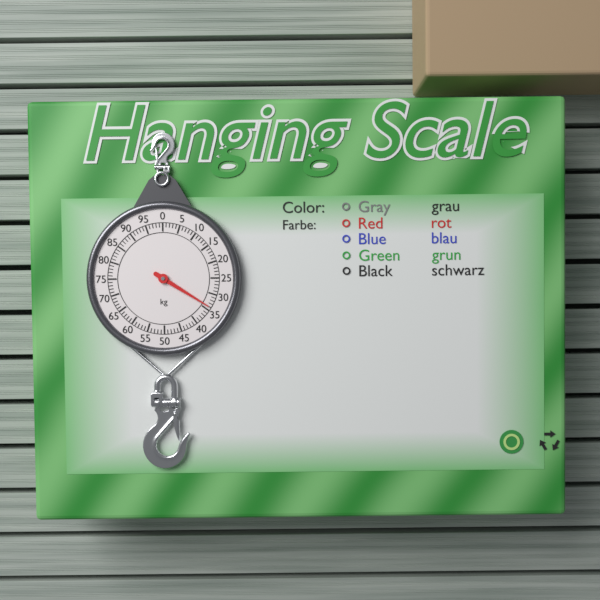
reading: 34 kg
